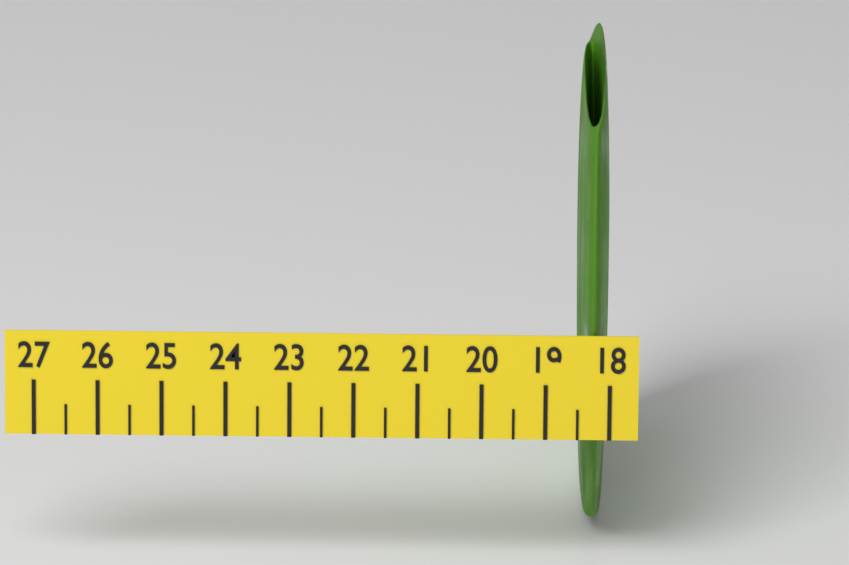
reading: 18.5 (no unit)
